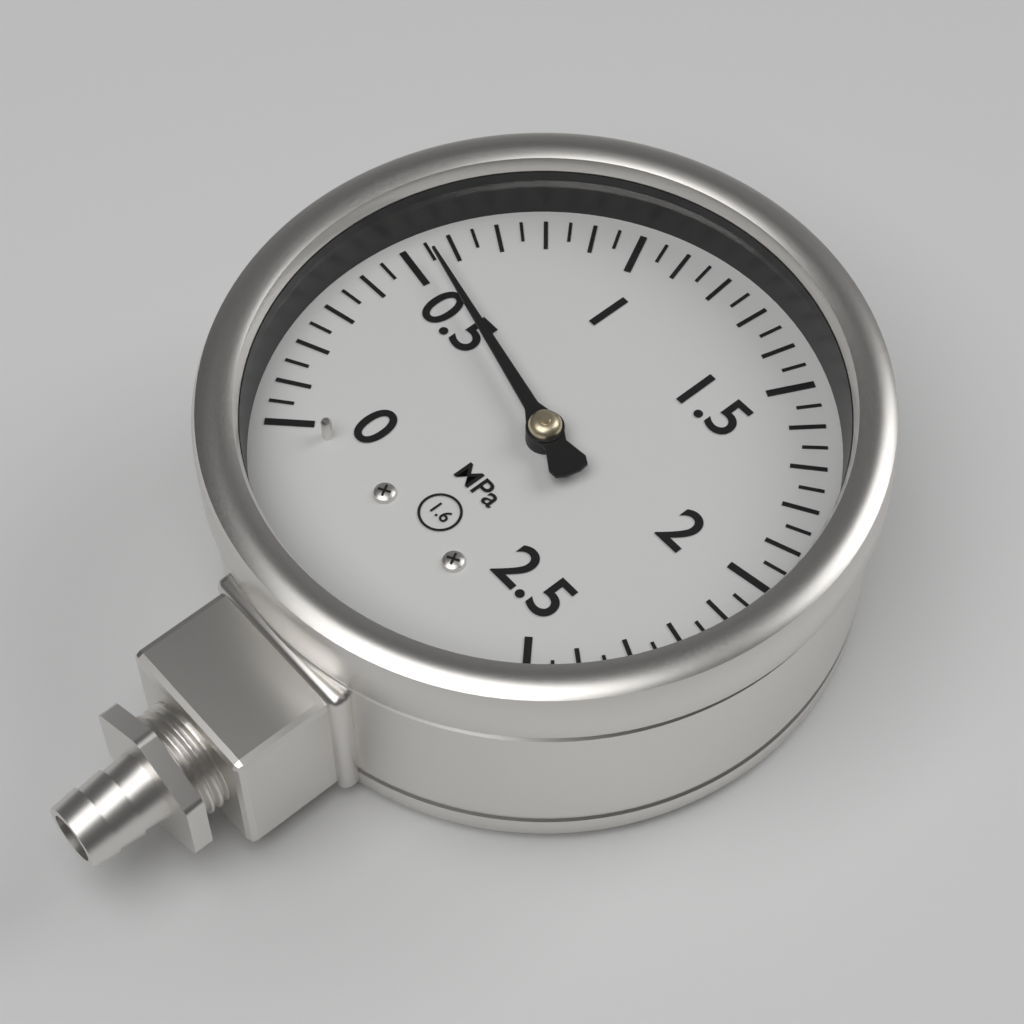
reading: 0.55 MPa
